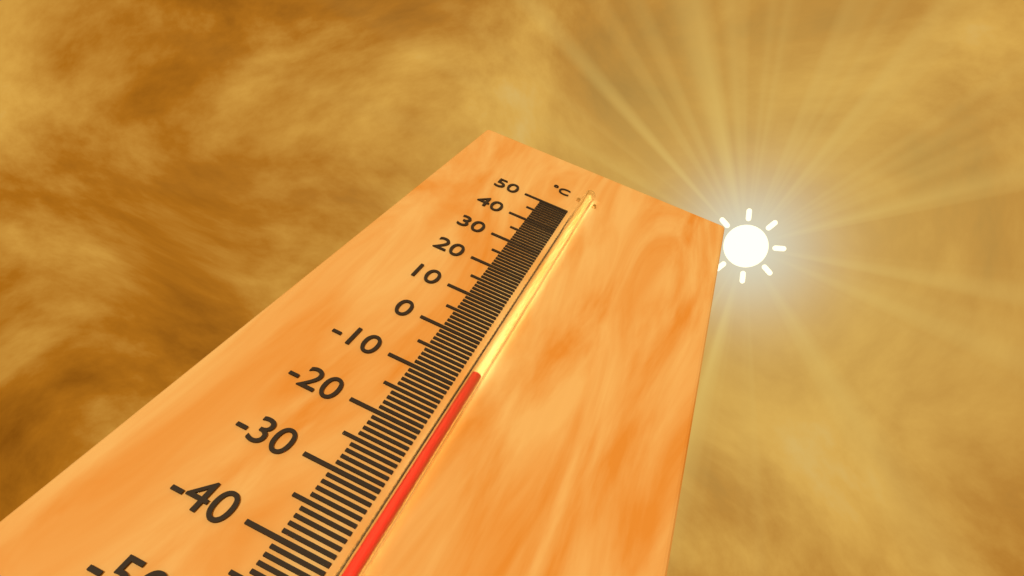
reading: -8 °C
